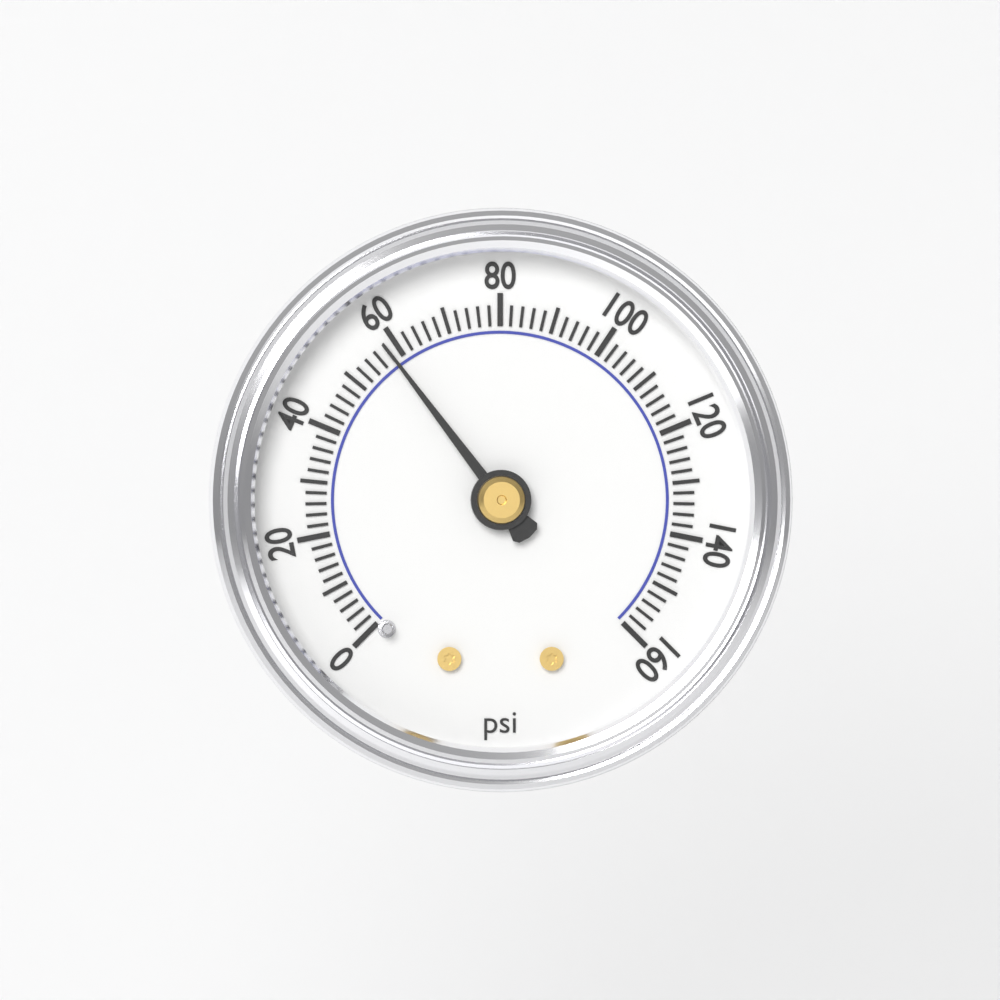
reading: 58 psi
